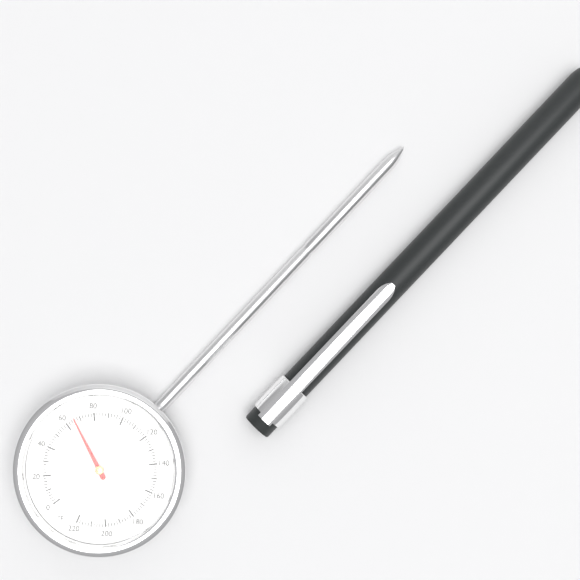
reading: 66 °F
